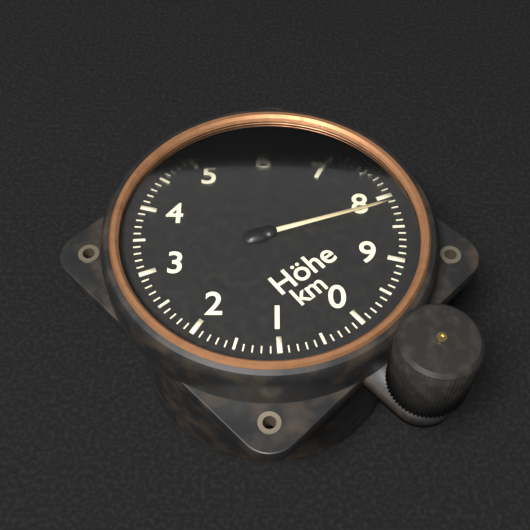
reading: 8.1 km
